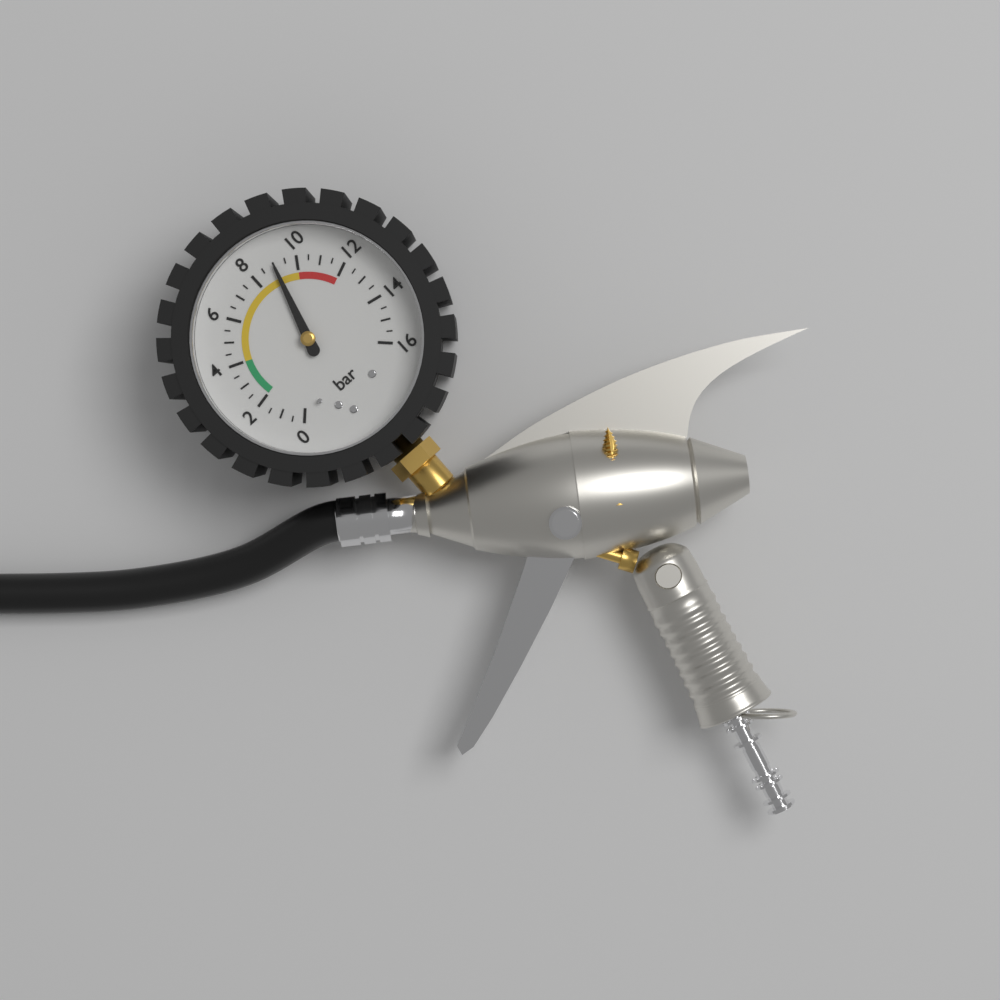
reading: 9.0 bar
